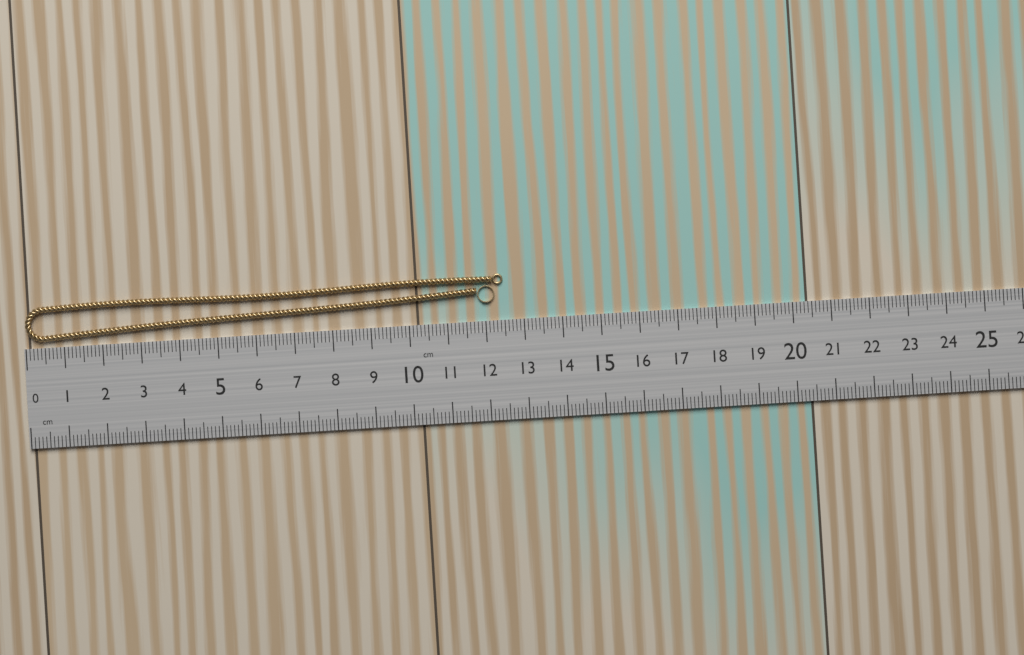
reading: 12.5 cm
